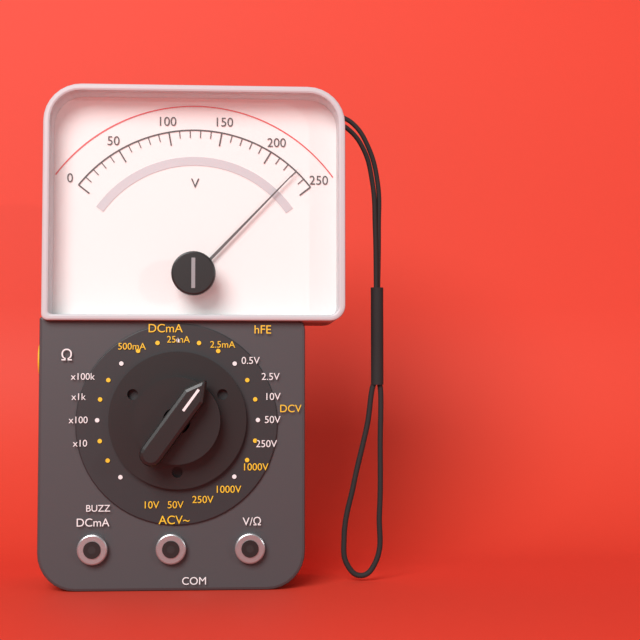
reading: 230 V
